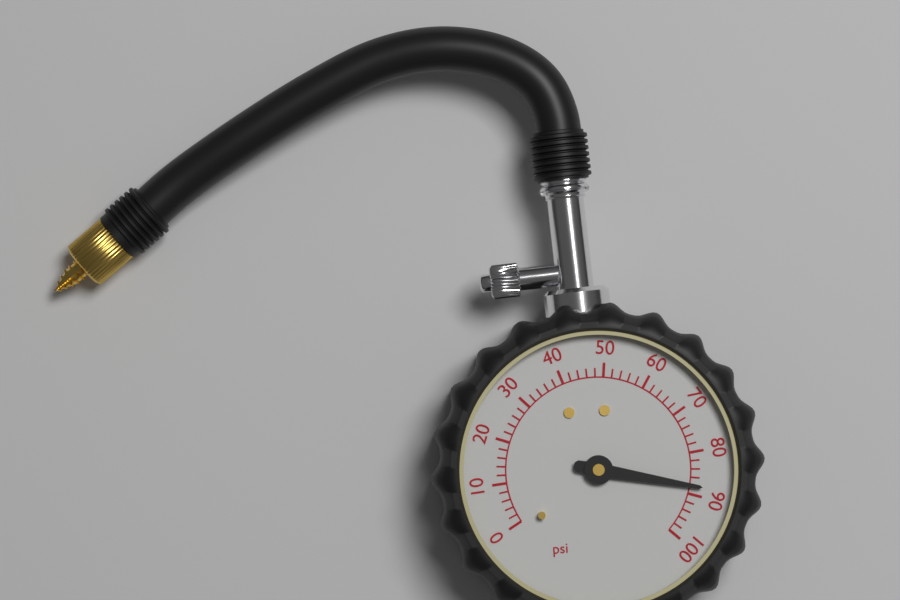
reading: 88 psi
